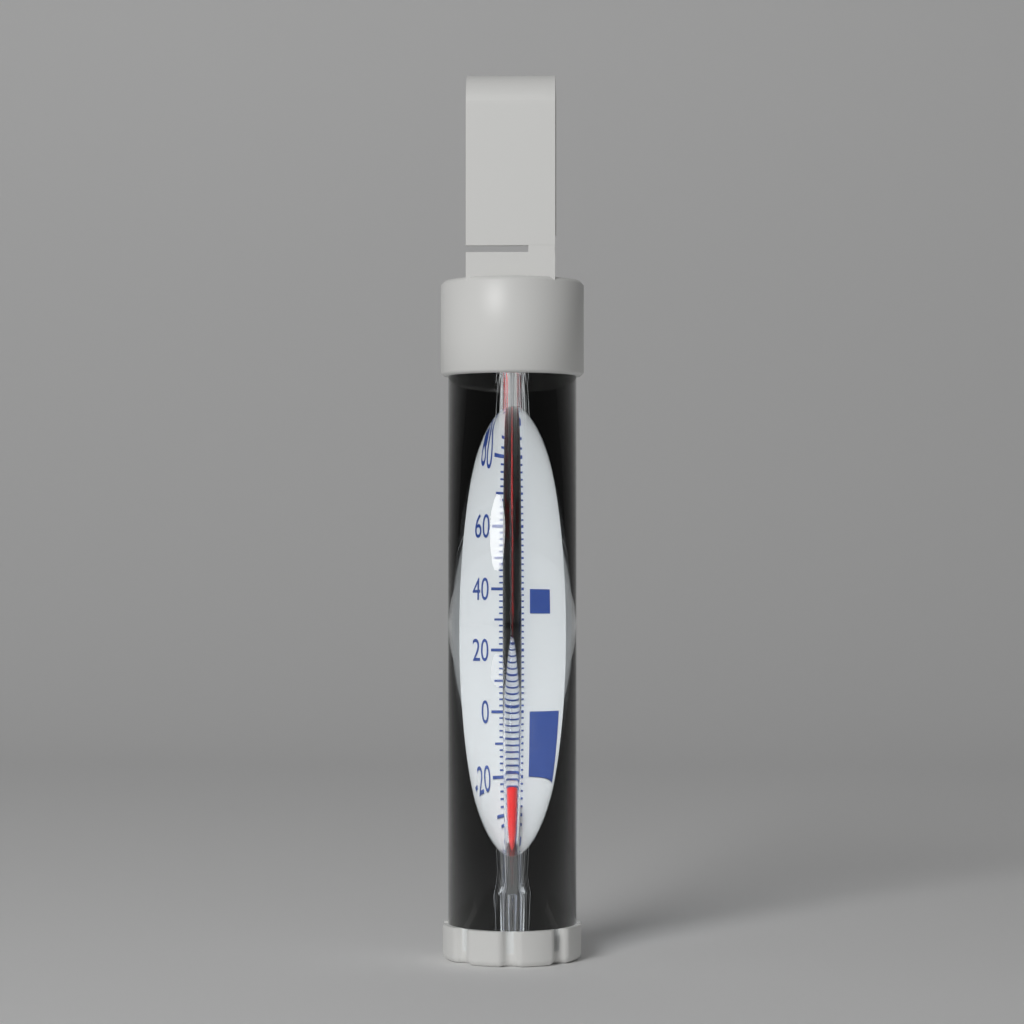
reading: -26 °F
